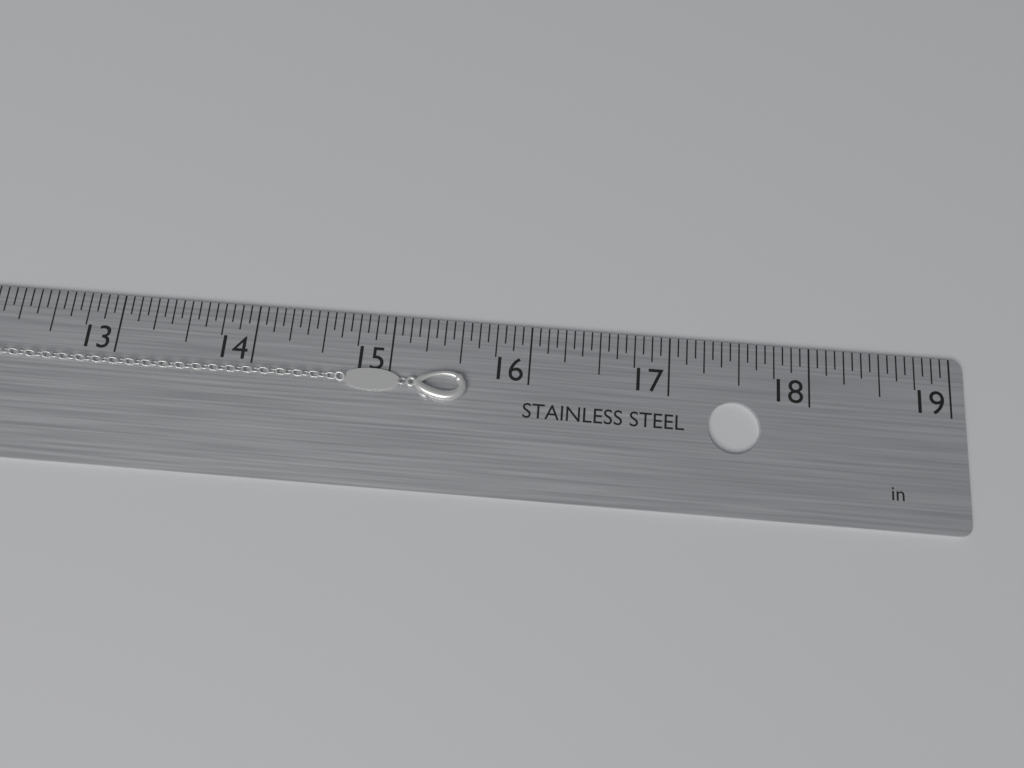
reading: 15.5625 in
